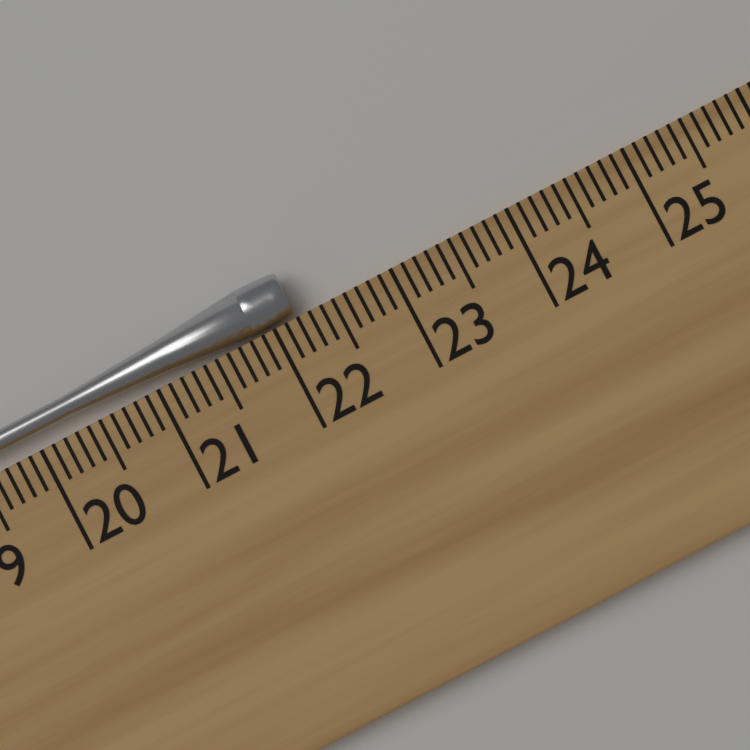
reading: 22.2 cm
